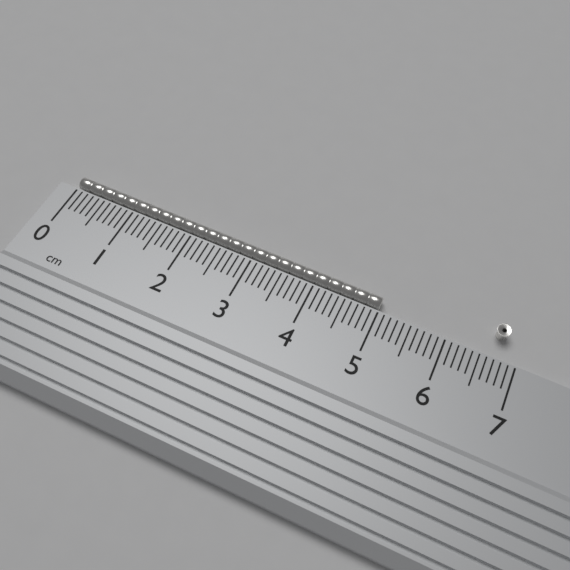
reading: 5.0 cm
